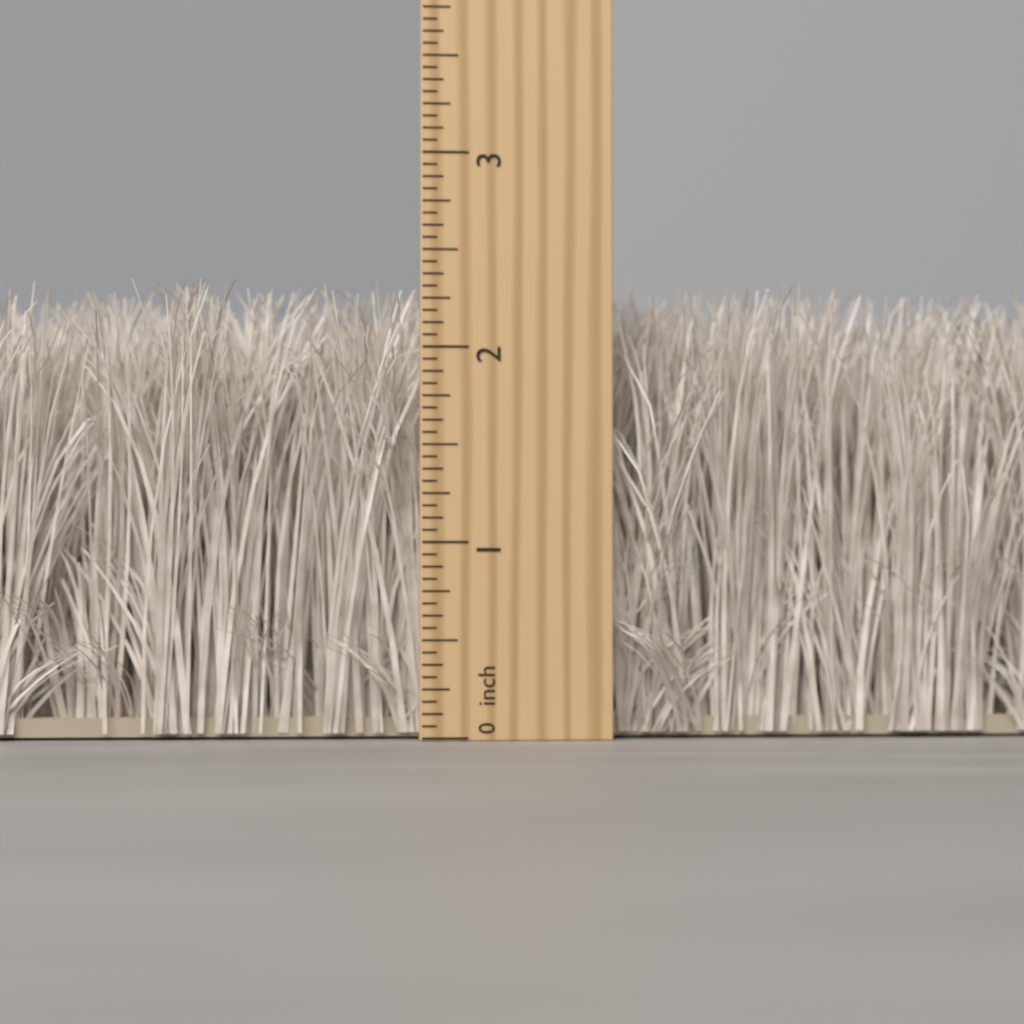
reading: 2.3125 inch
